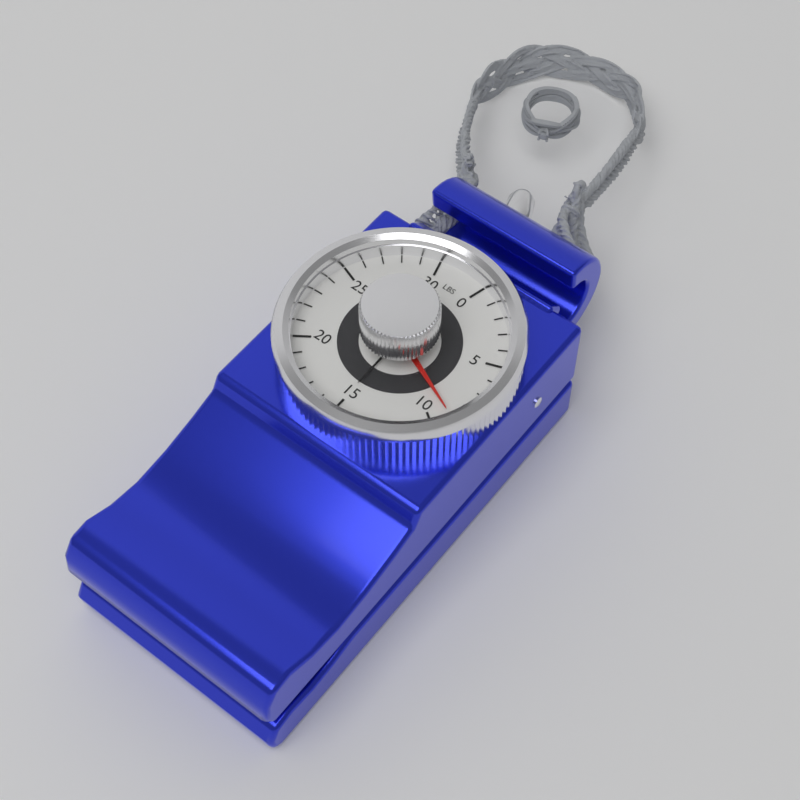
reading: 9 lbs
